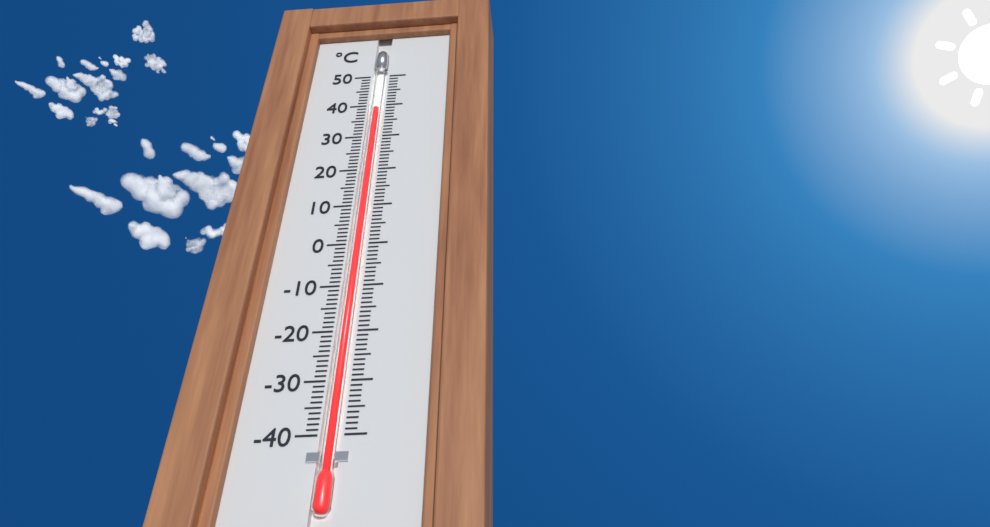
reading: 39 °C
